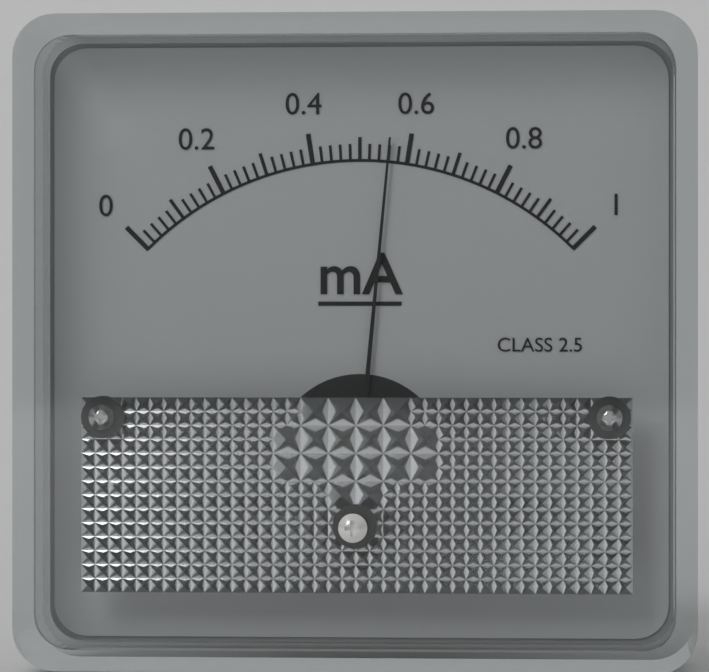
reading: 0.56 mA
